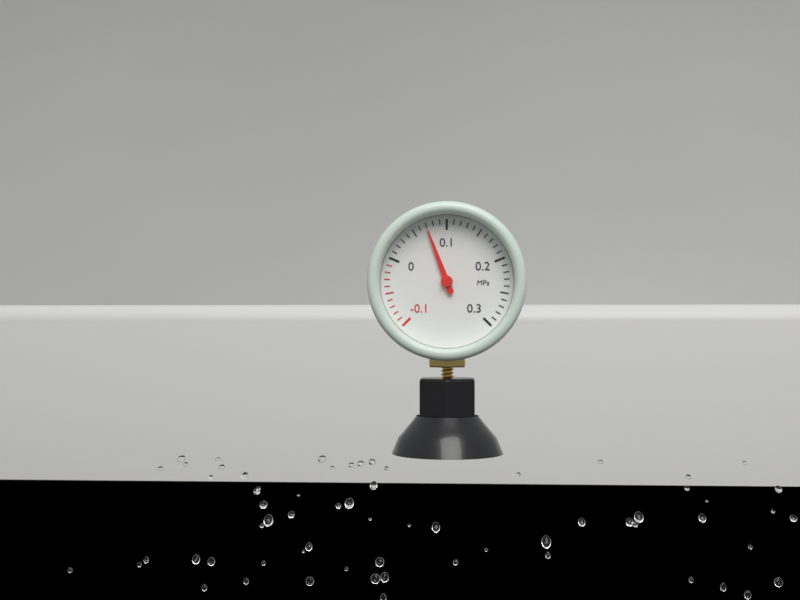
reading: 0.07 MPa
